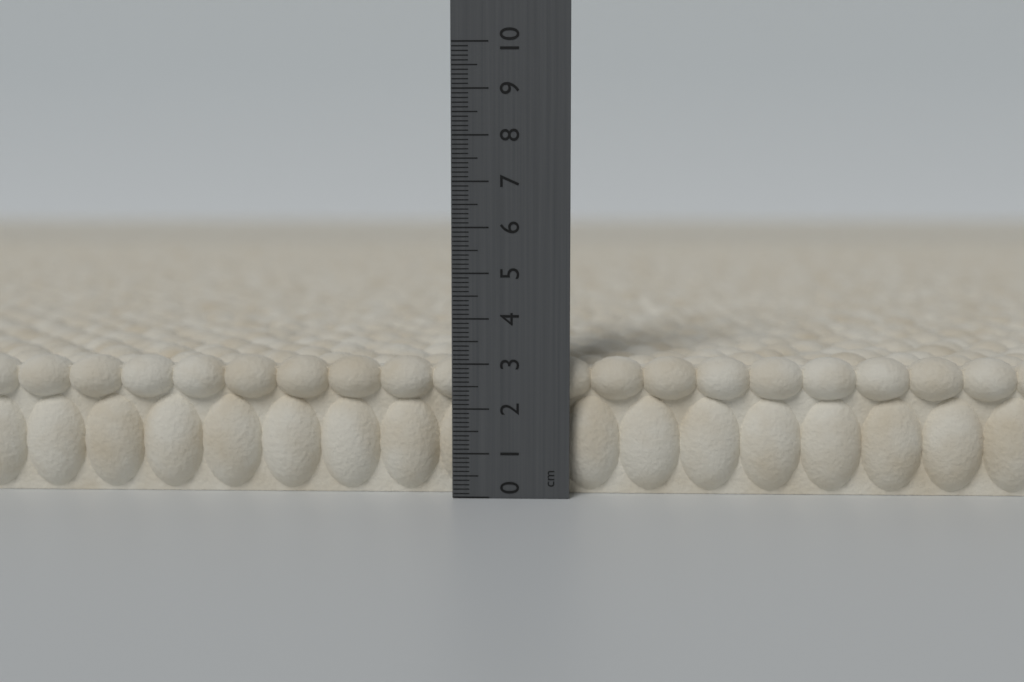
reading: 3.1 cm
